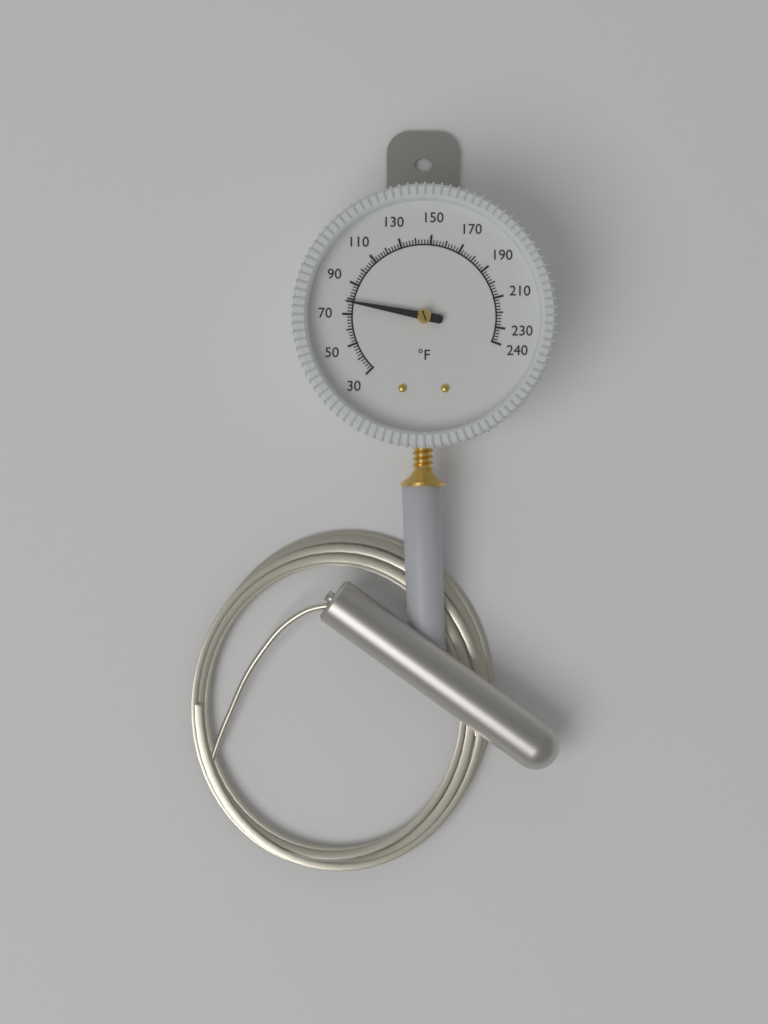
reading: 78 °F
